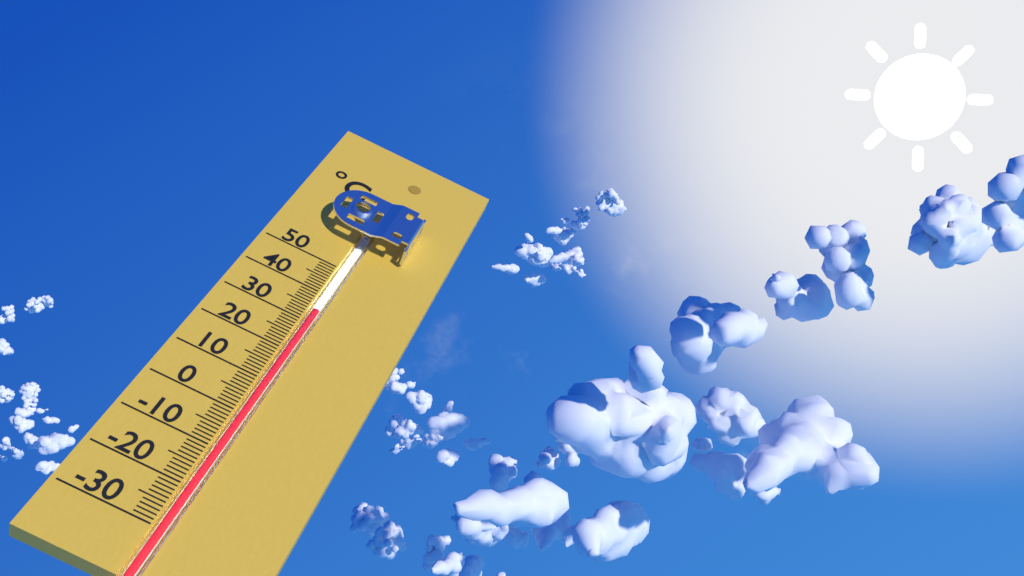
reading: 34 °C
